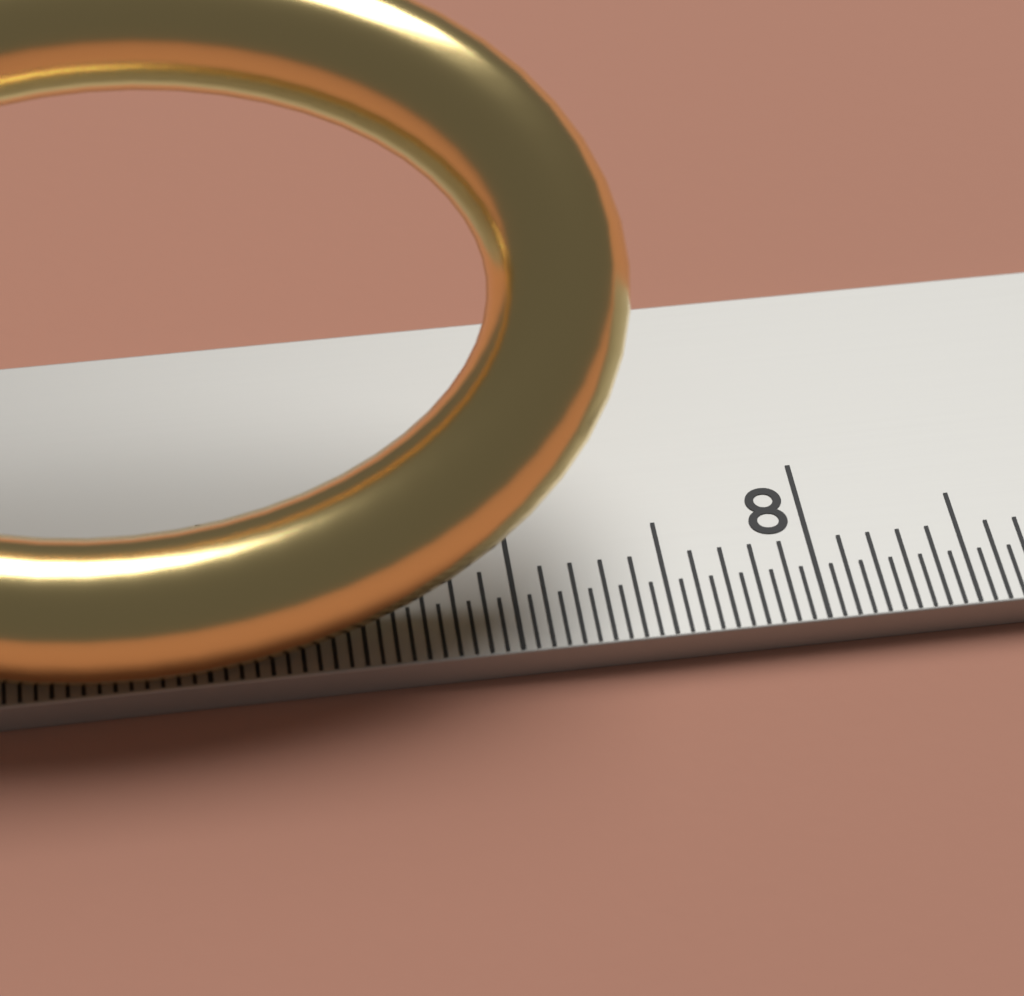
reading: 7.45 cm
